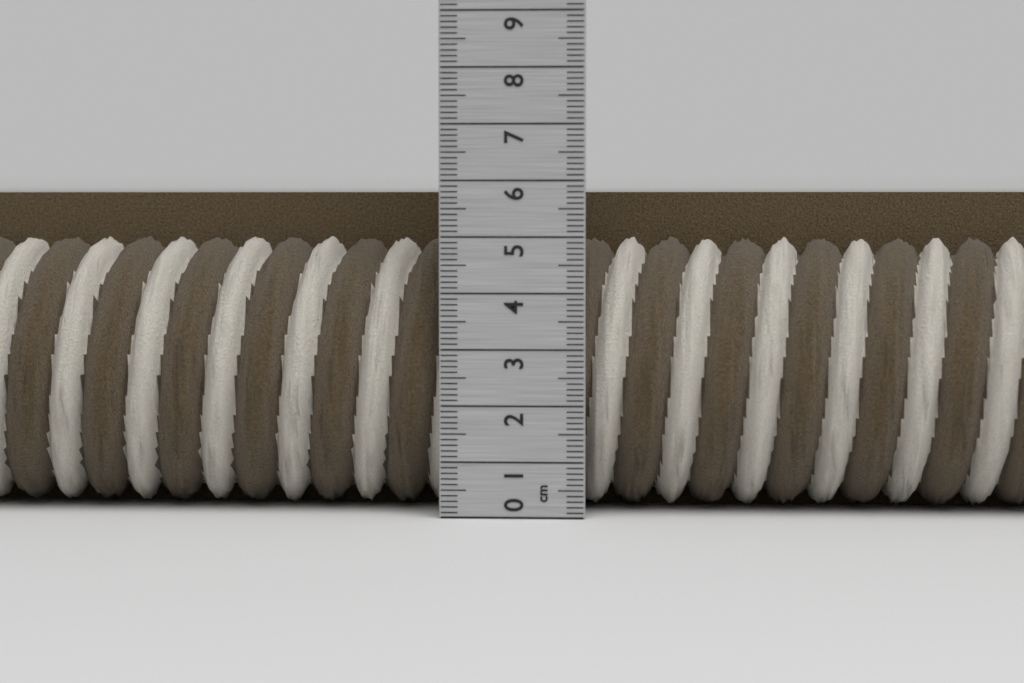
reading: 5.8 cm
